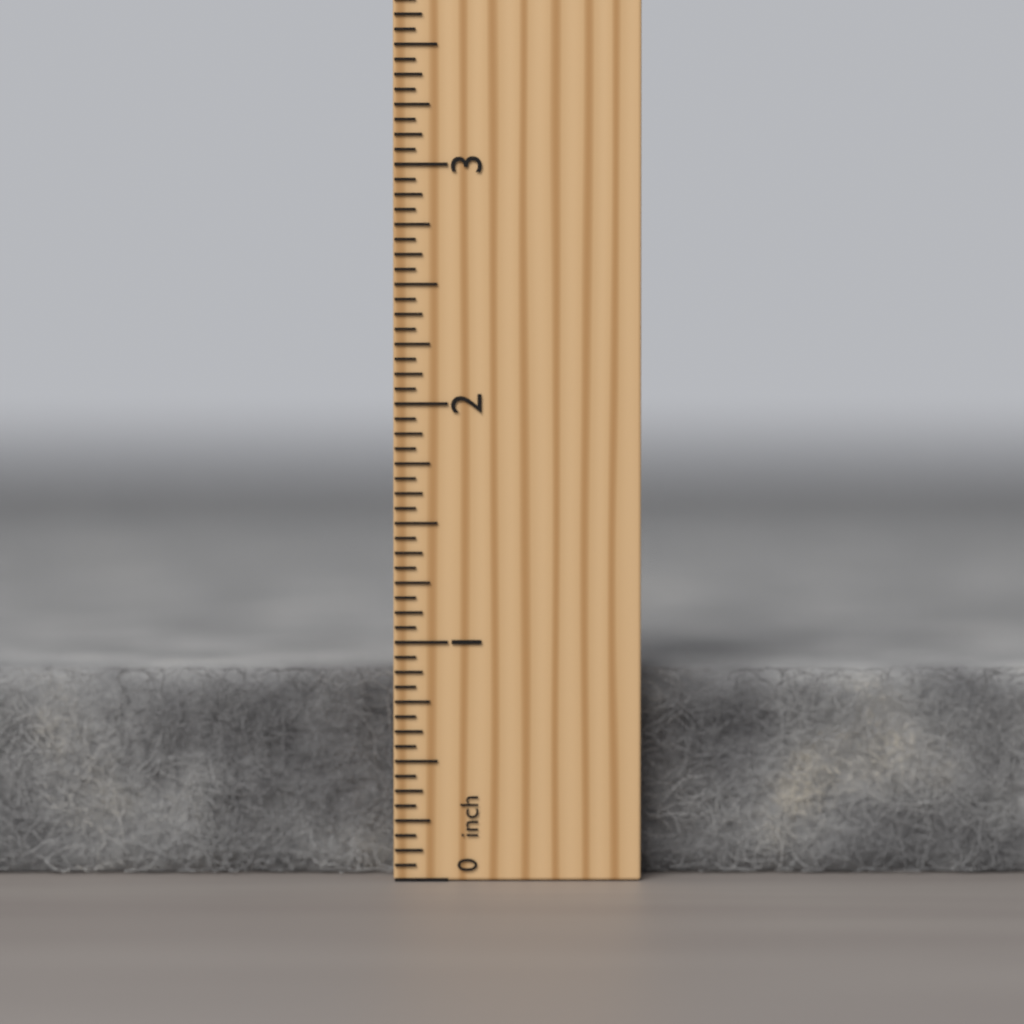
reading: 0.8750 inch
